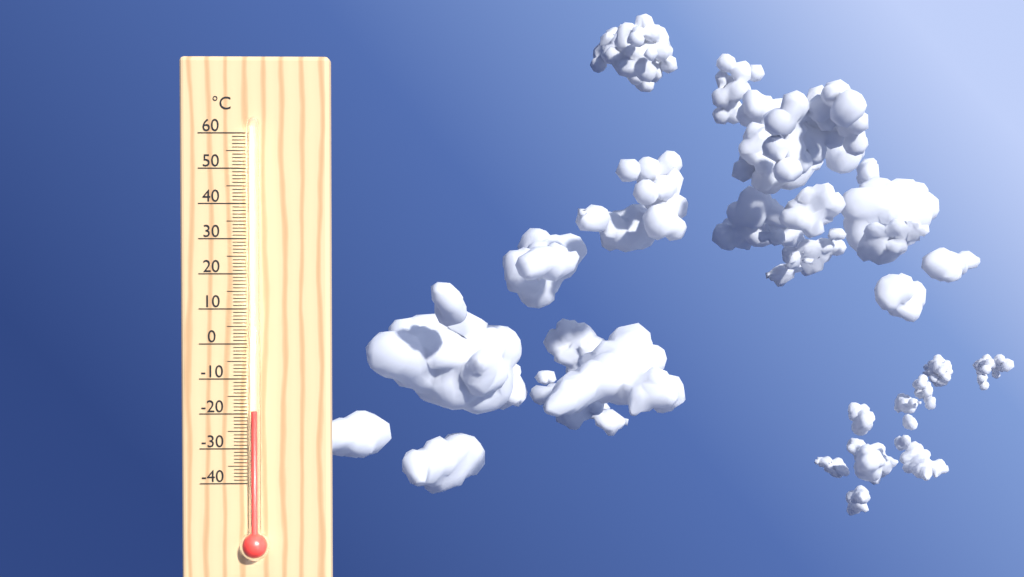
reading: -19 °C
